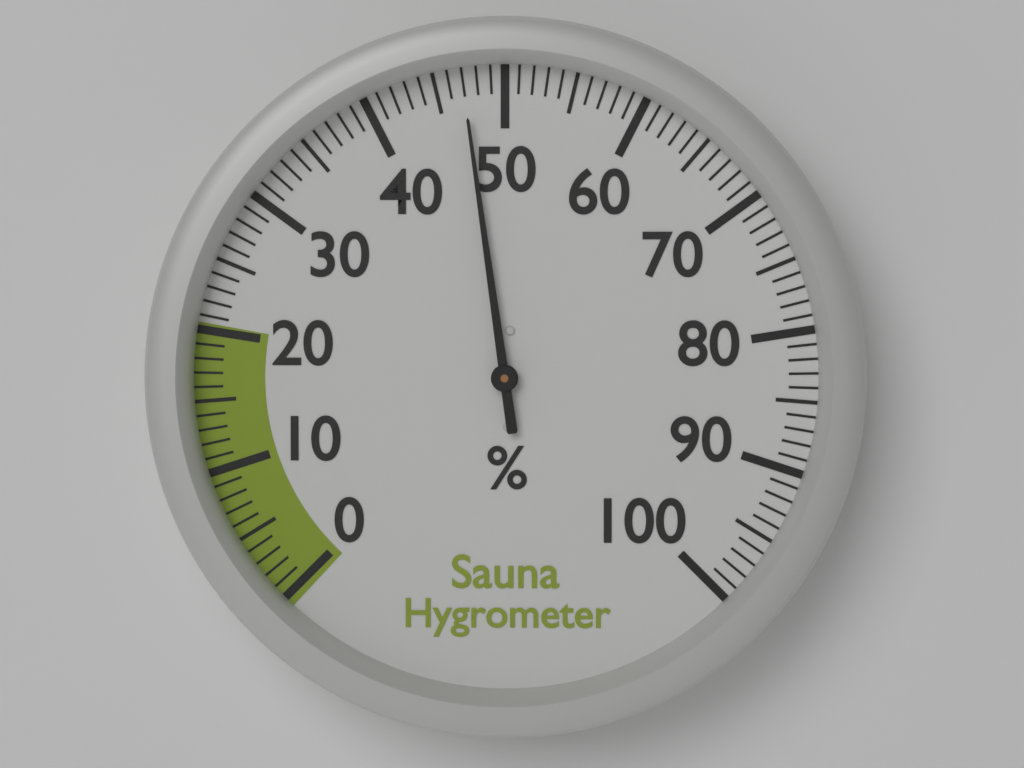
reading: 47 %
